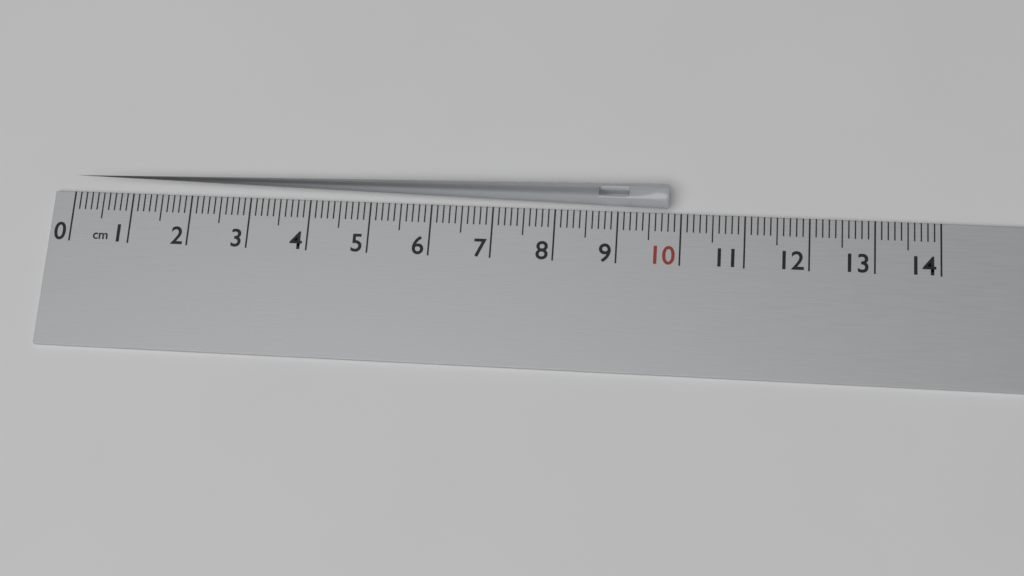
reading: 9.8 cm
